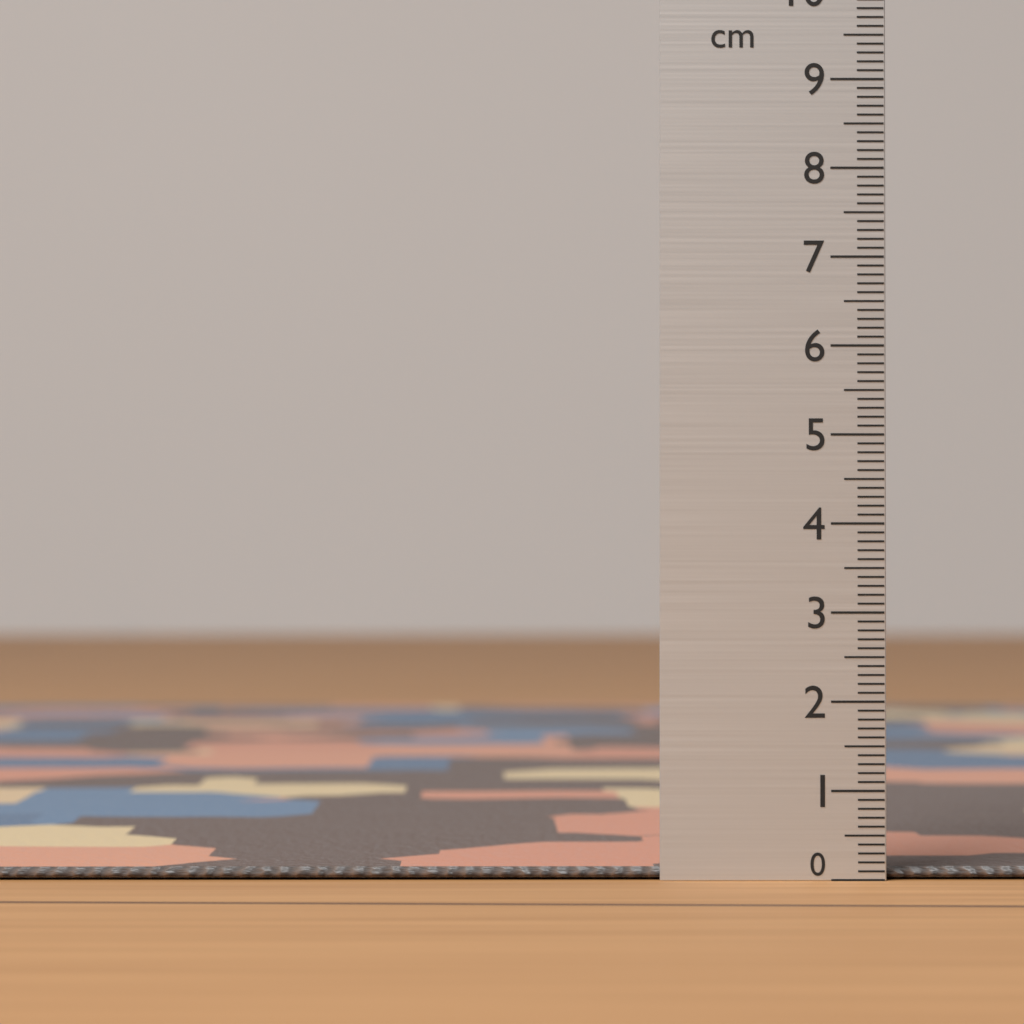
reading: 0.1 cm
